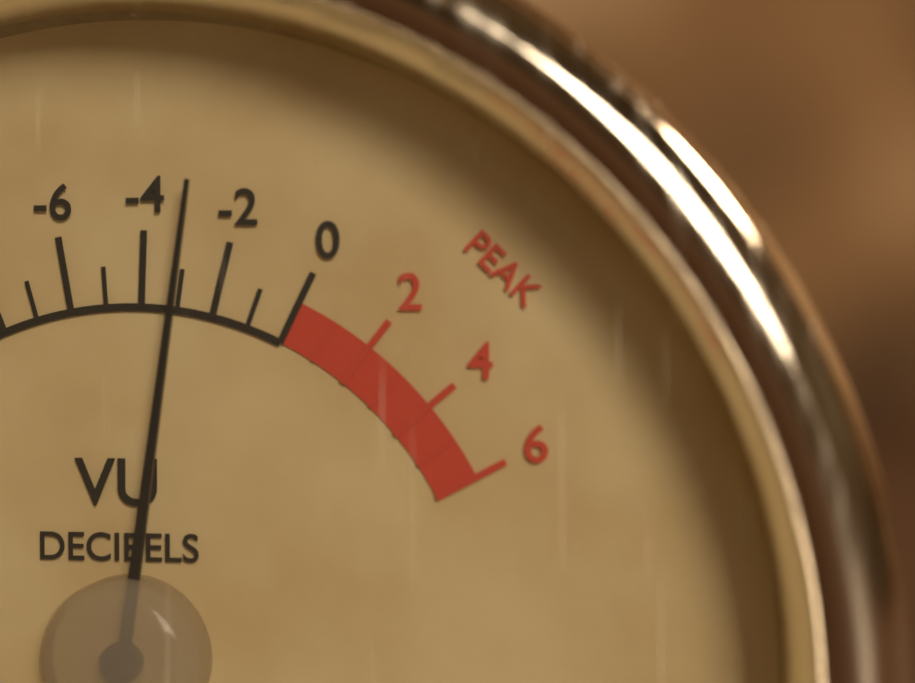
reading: -3 dB
